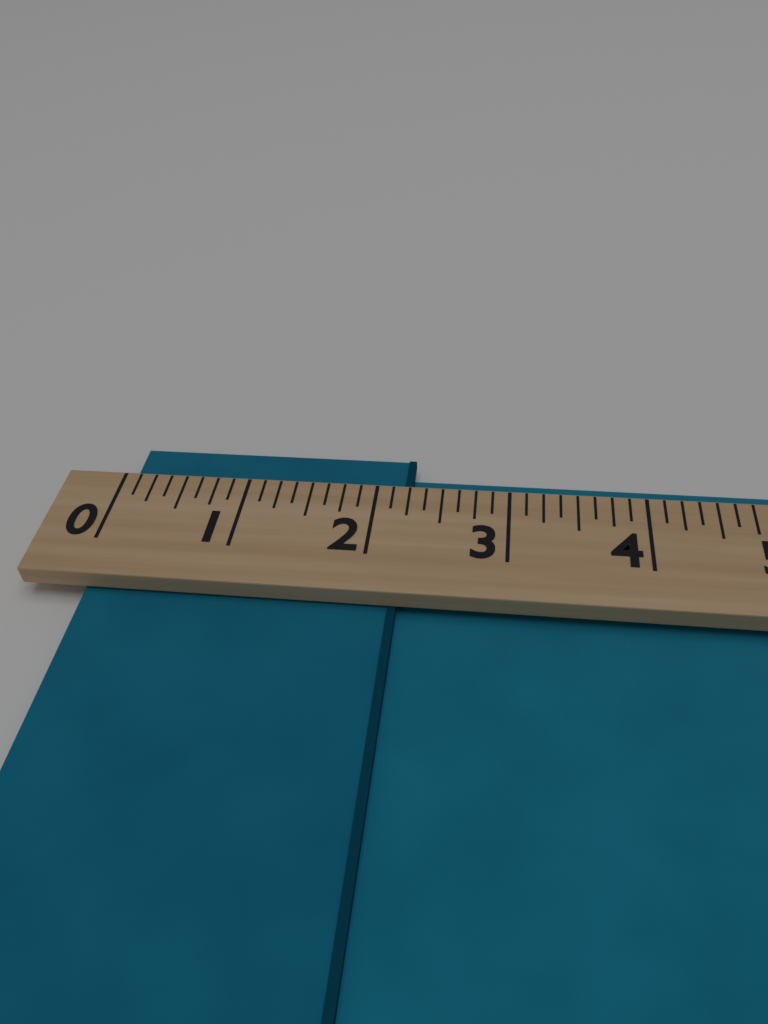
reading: 2.250 (no unit)
